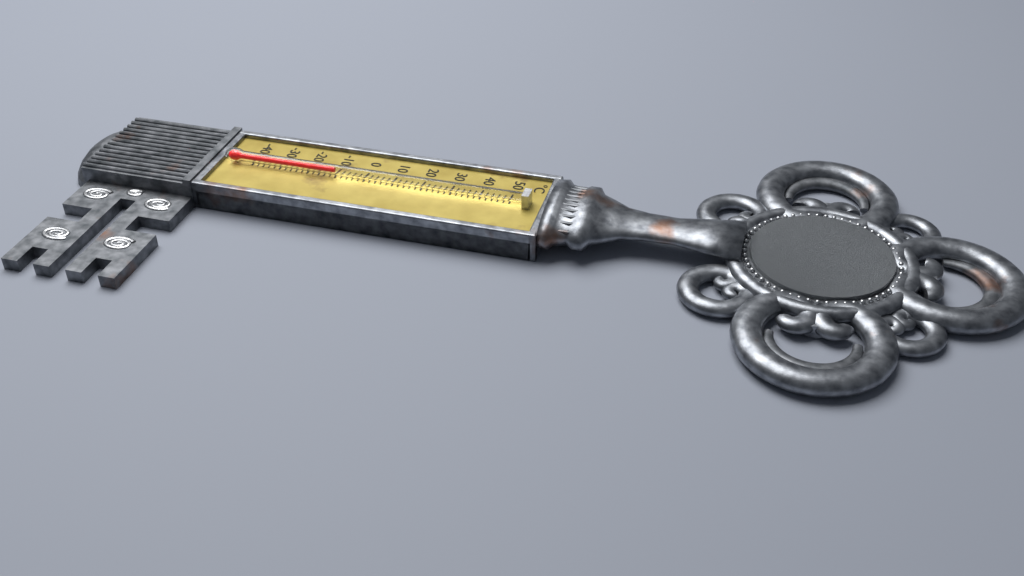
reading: -10 °C
